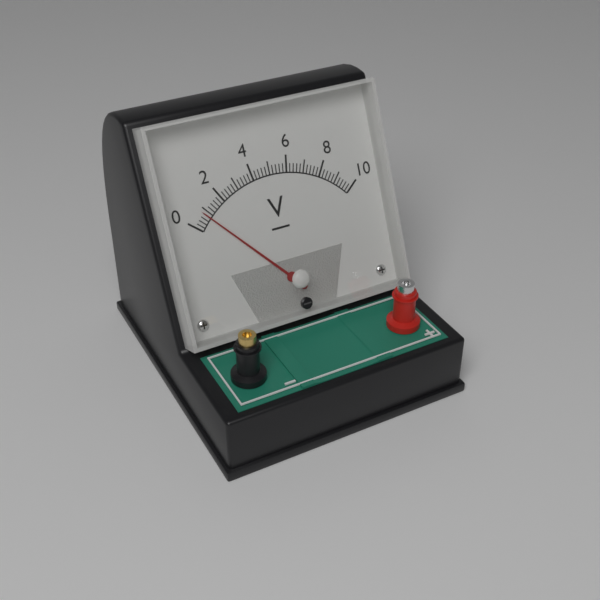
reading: 0.8 V
